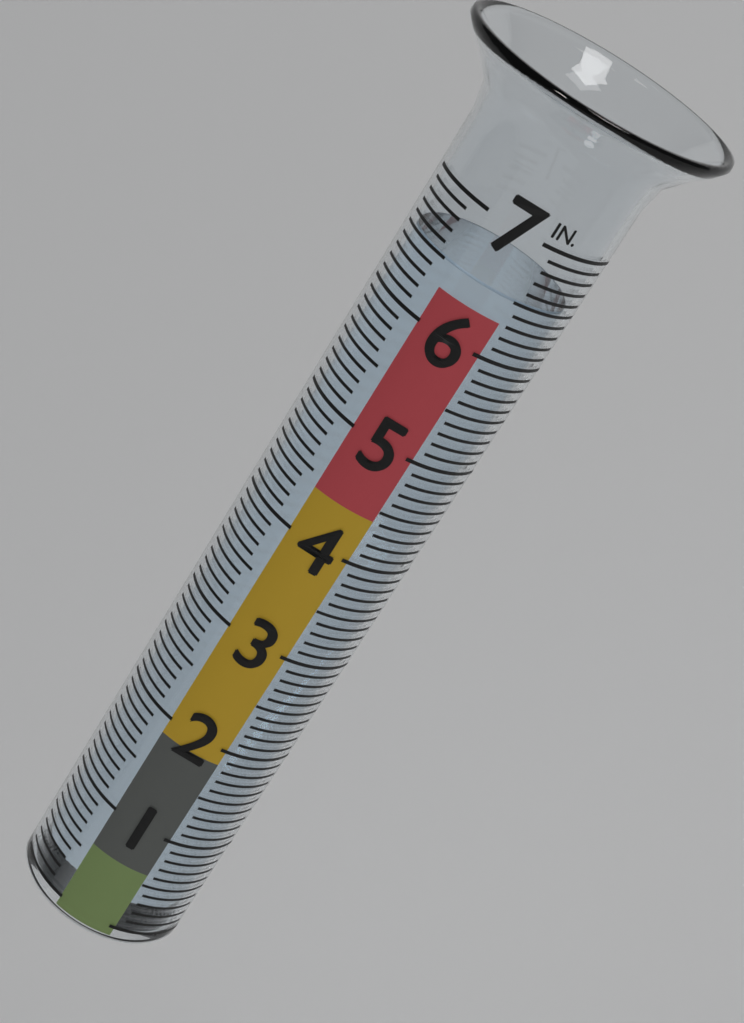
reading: 6.5 in
